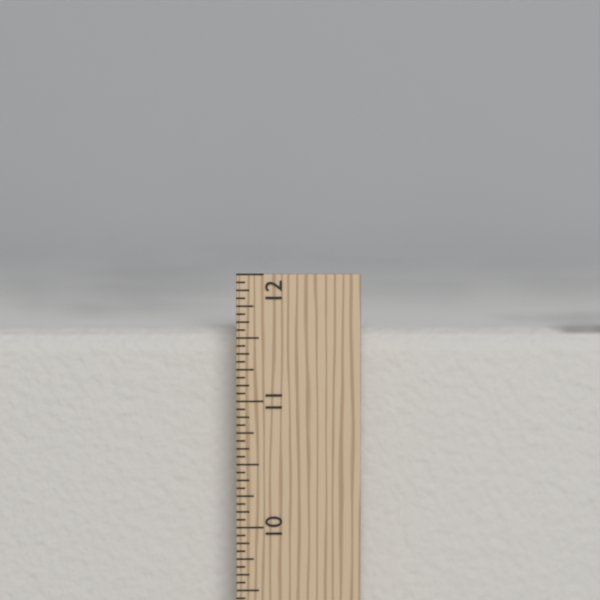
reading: 11.5625 in
